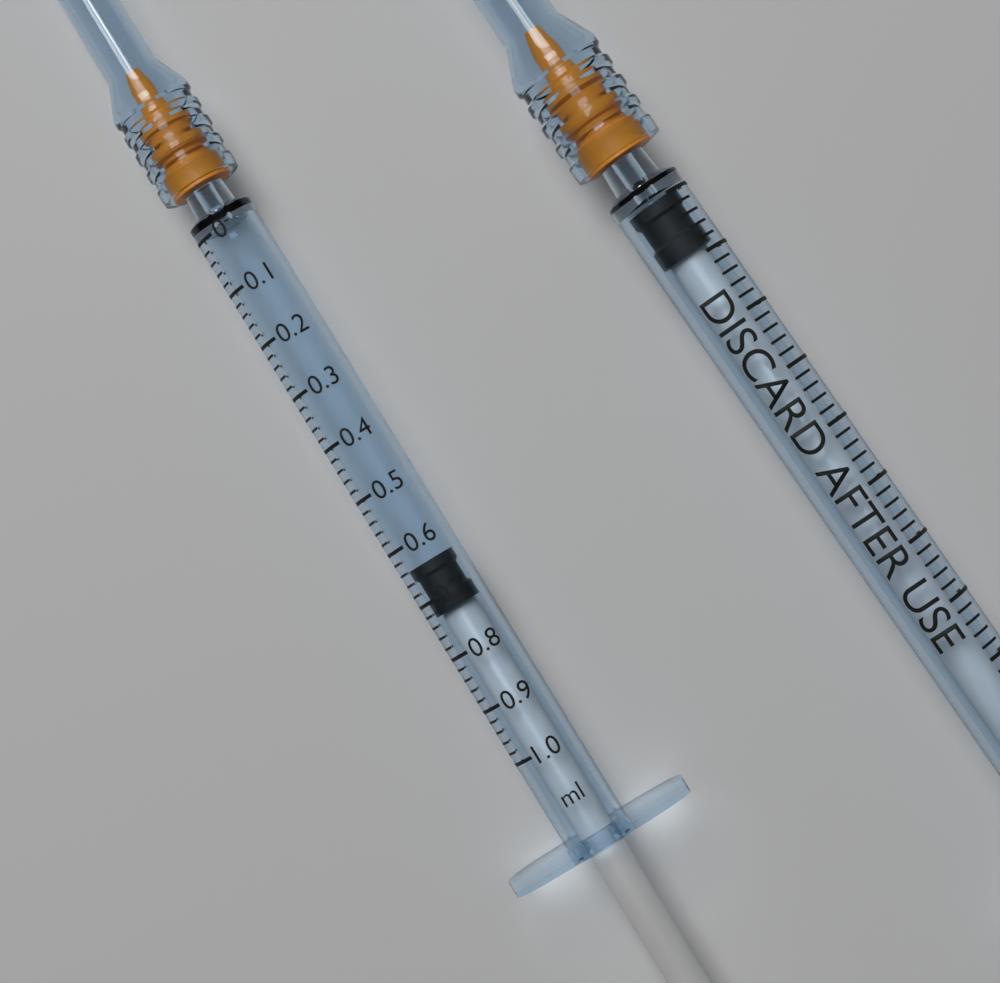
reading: 0.64 ml
